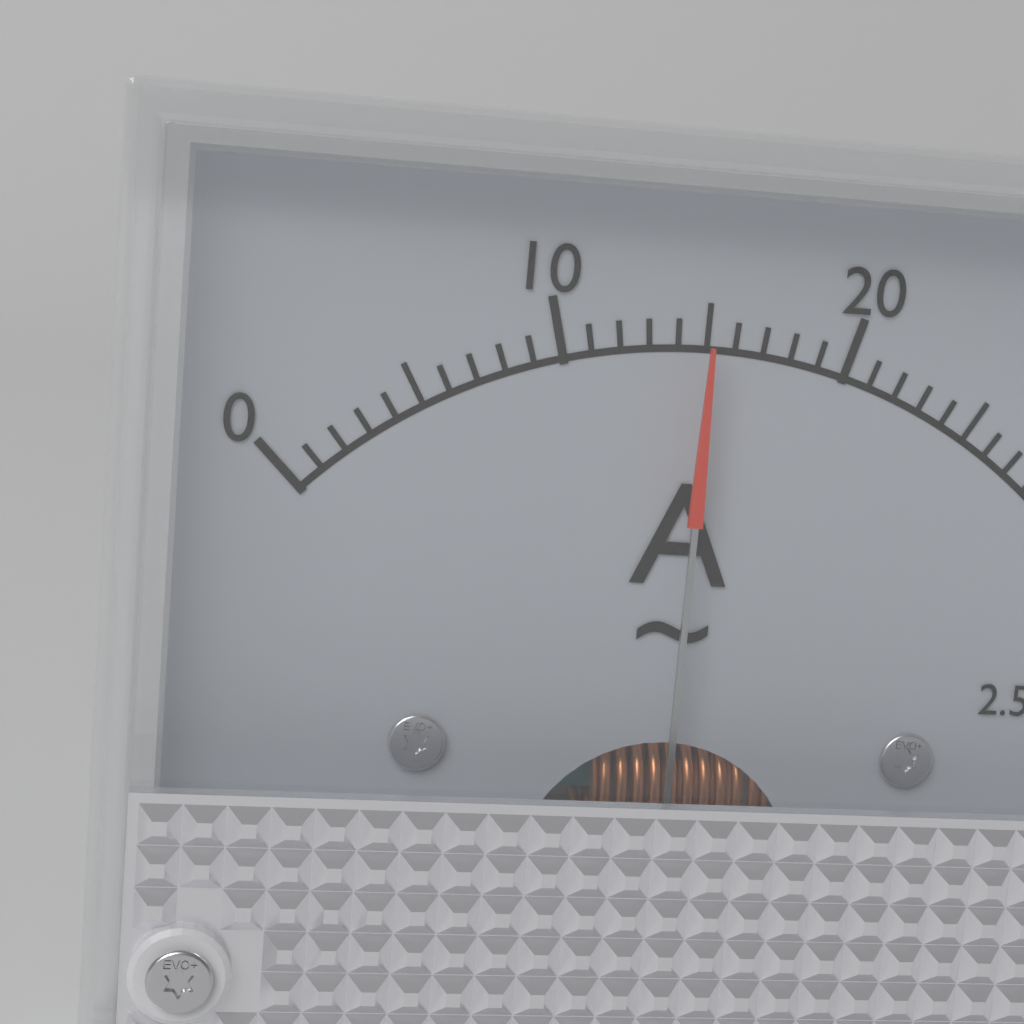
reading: 15 A
